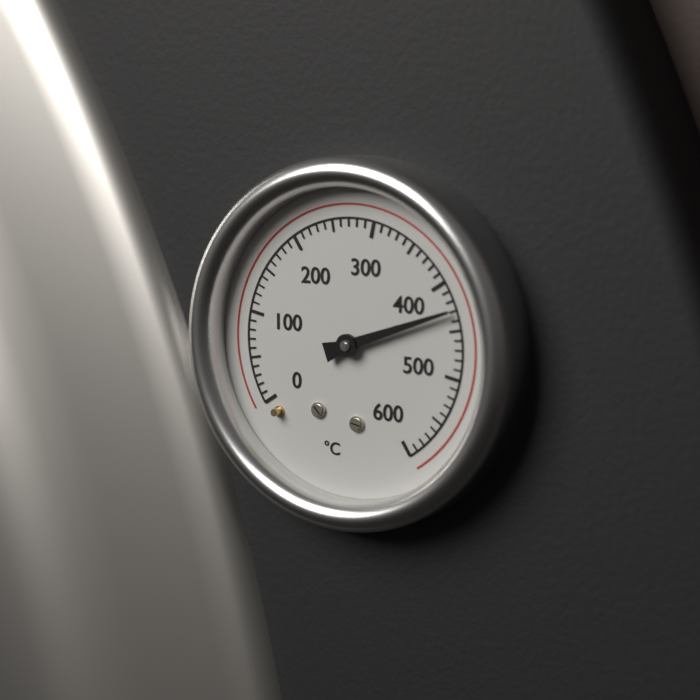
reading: 430 °C
